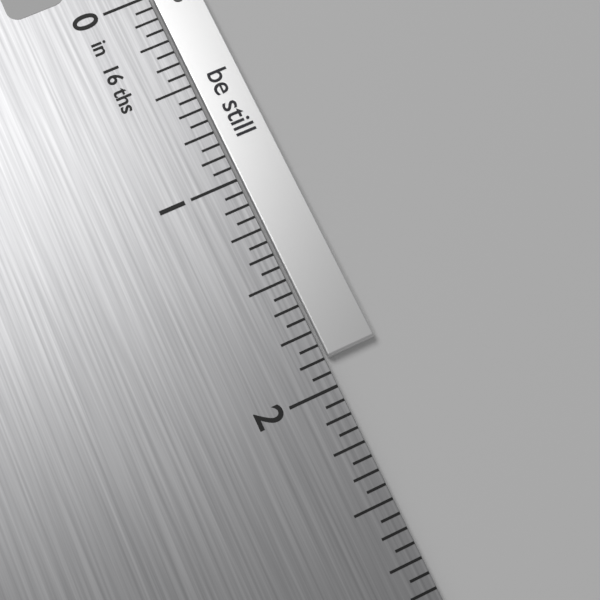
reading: 1.8750 in
